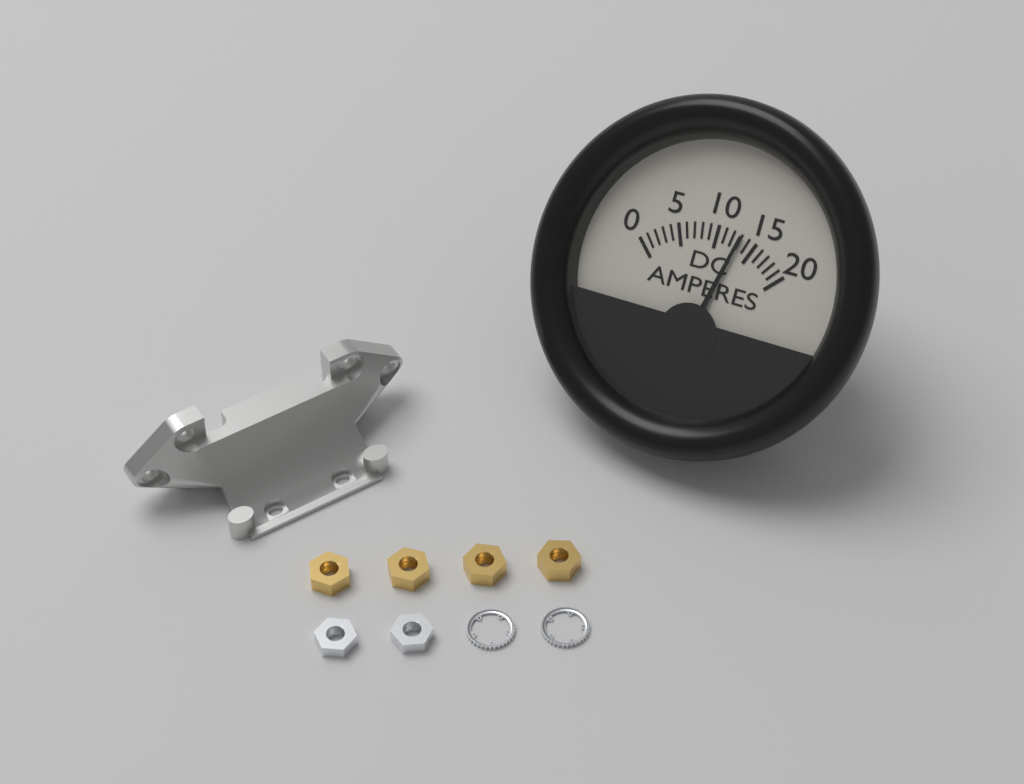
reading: 13 A
